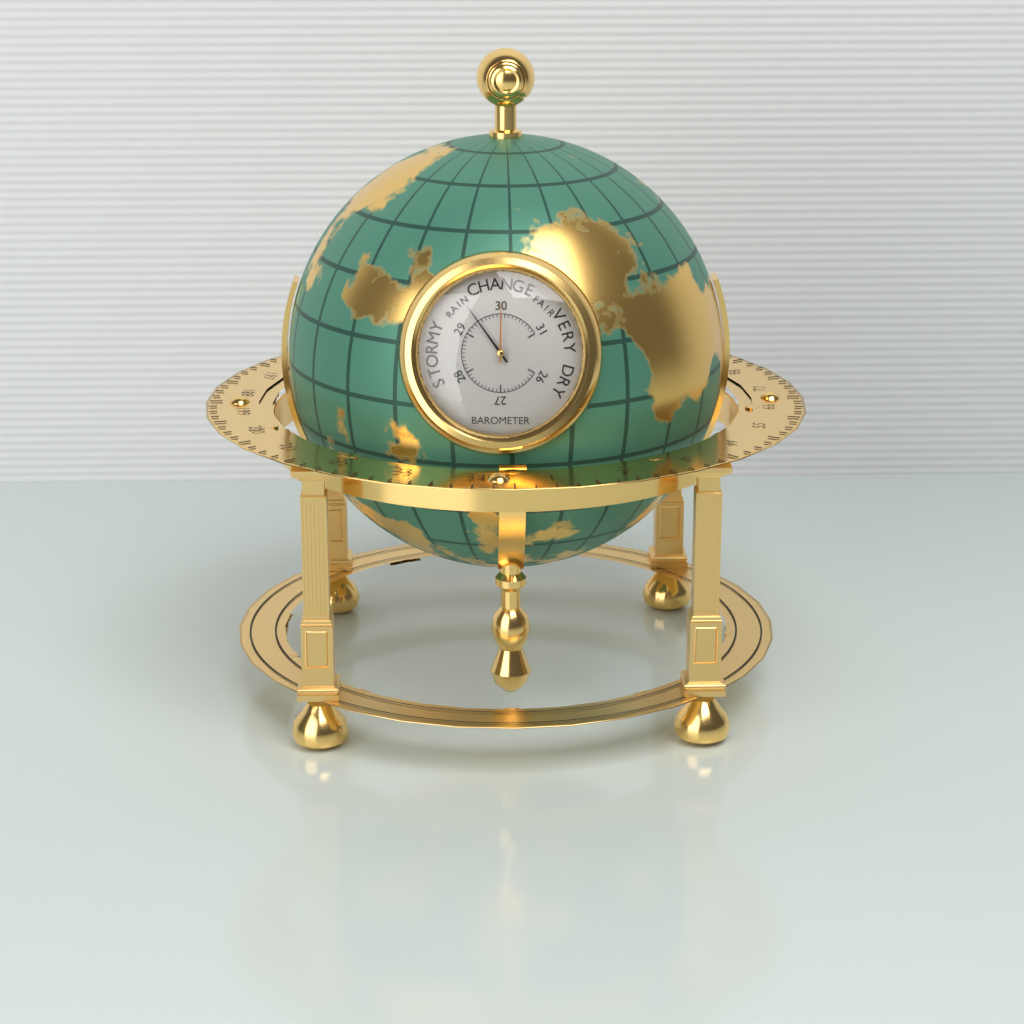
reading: 29.4 inHg
